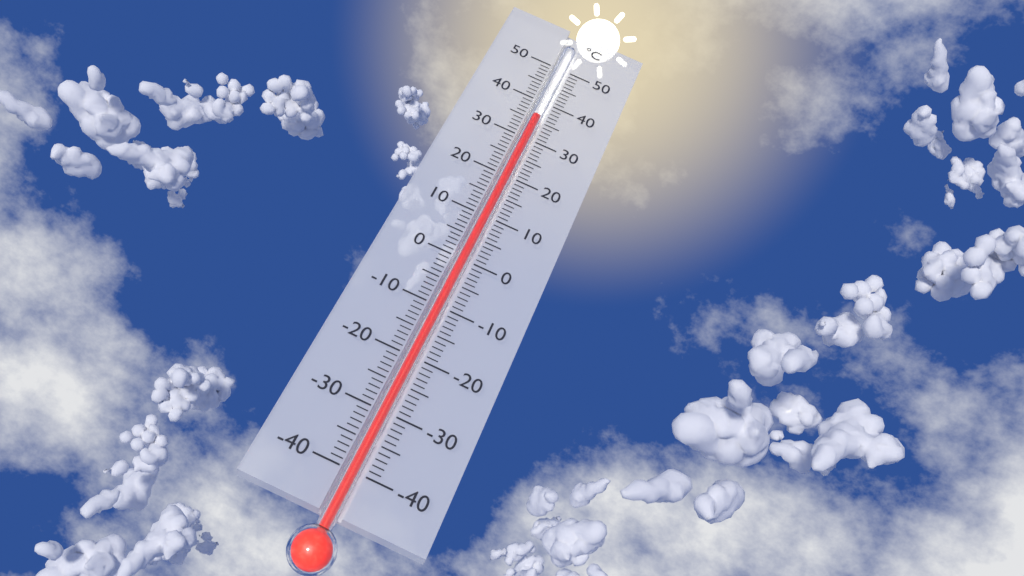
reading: 36 °C
